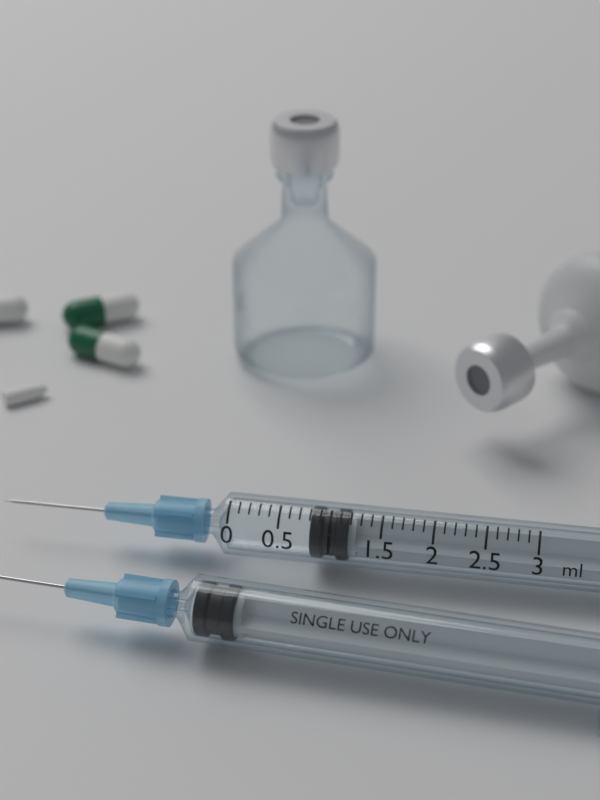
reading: 0.8 ml
